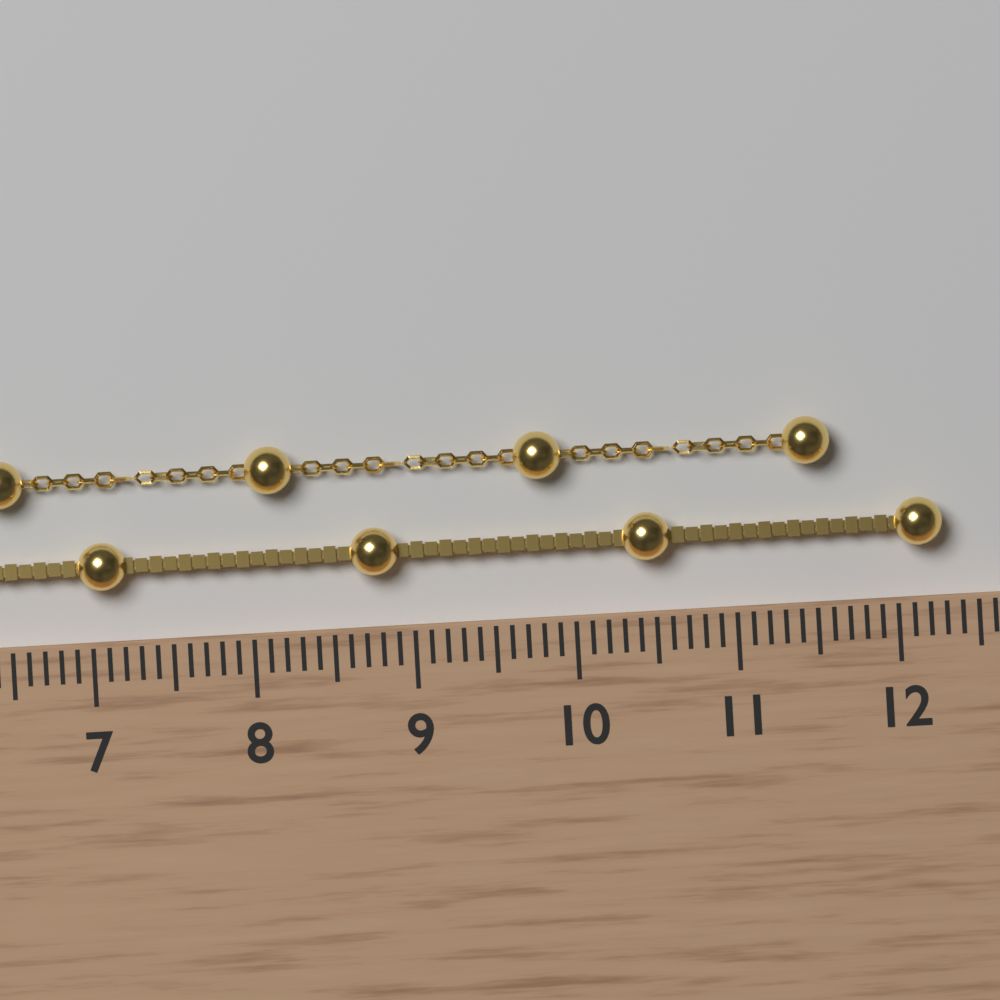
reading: 12.3 cm
